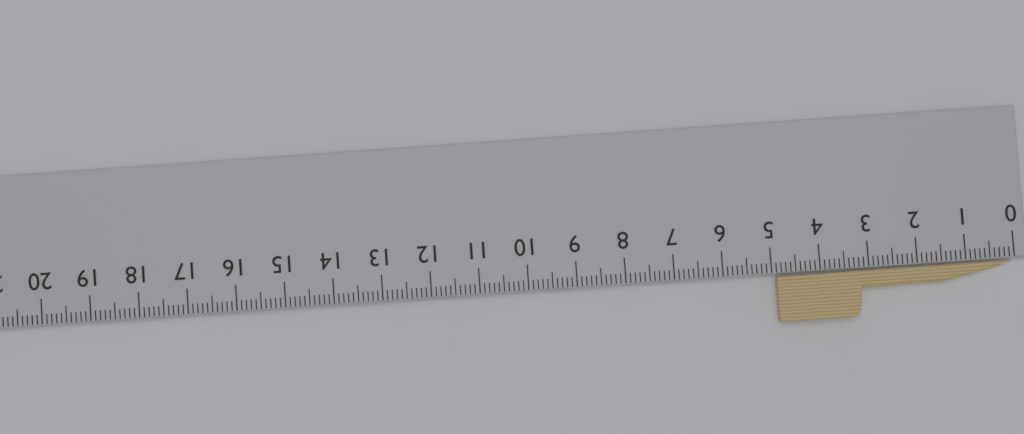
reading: 4.9 cm
